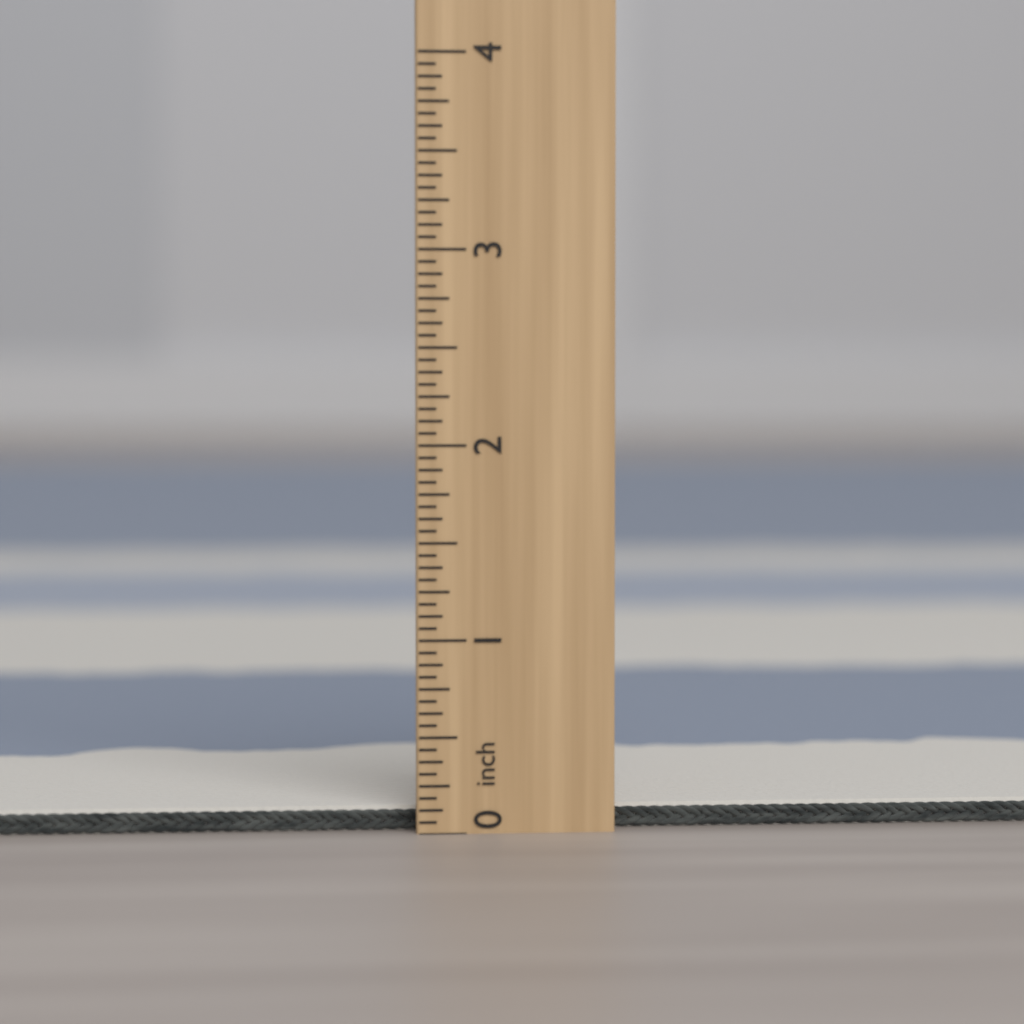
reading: 0.1250 inch
